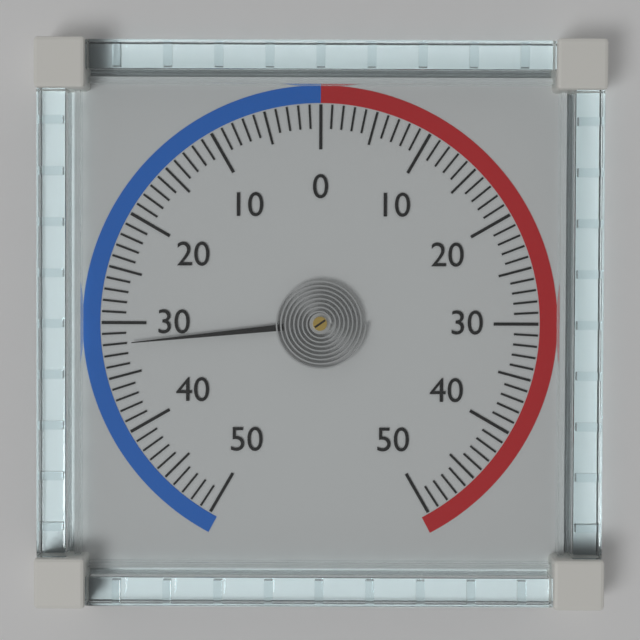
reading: -32 (no unit)
